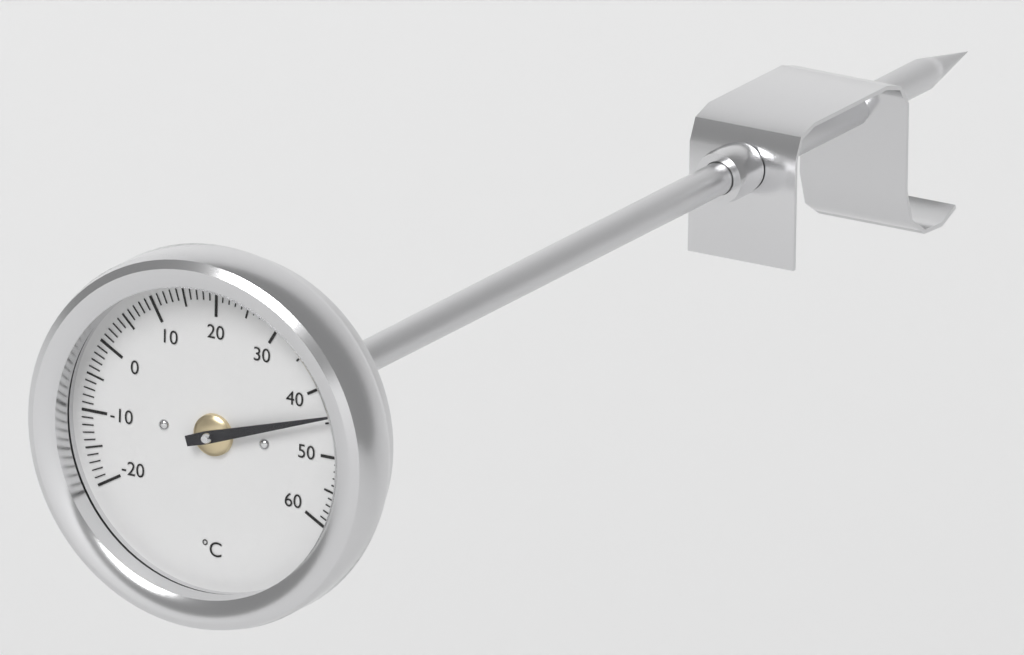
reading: 44 °C
